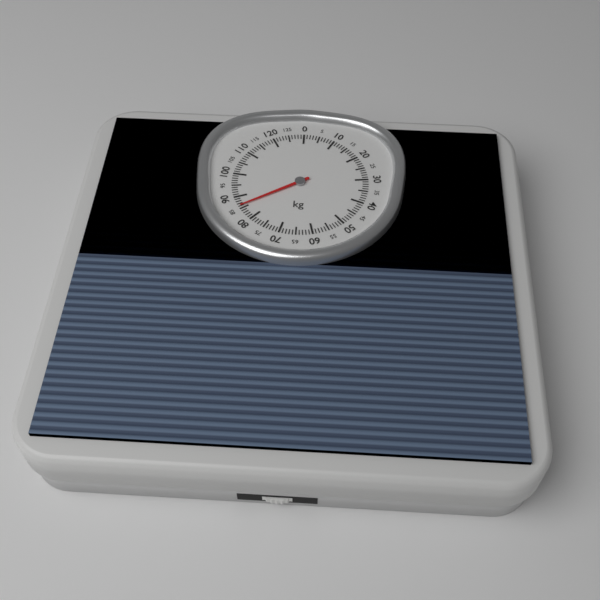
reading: 86 kg
